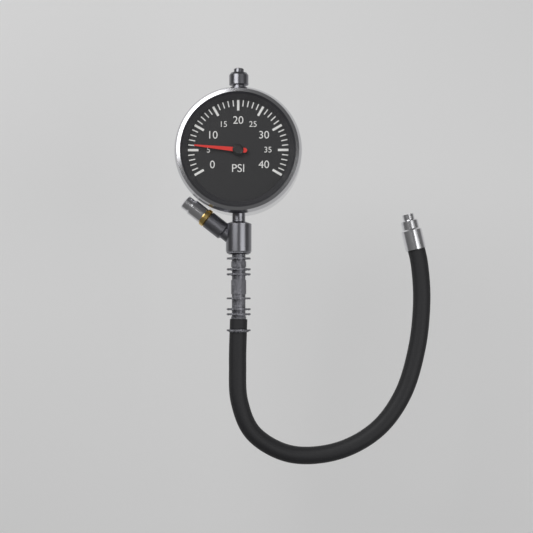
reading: 6 psi
